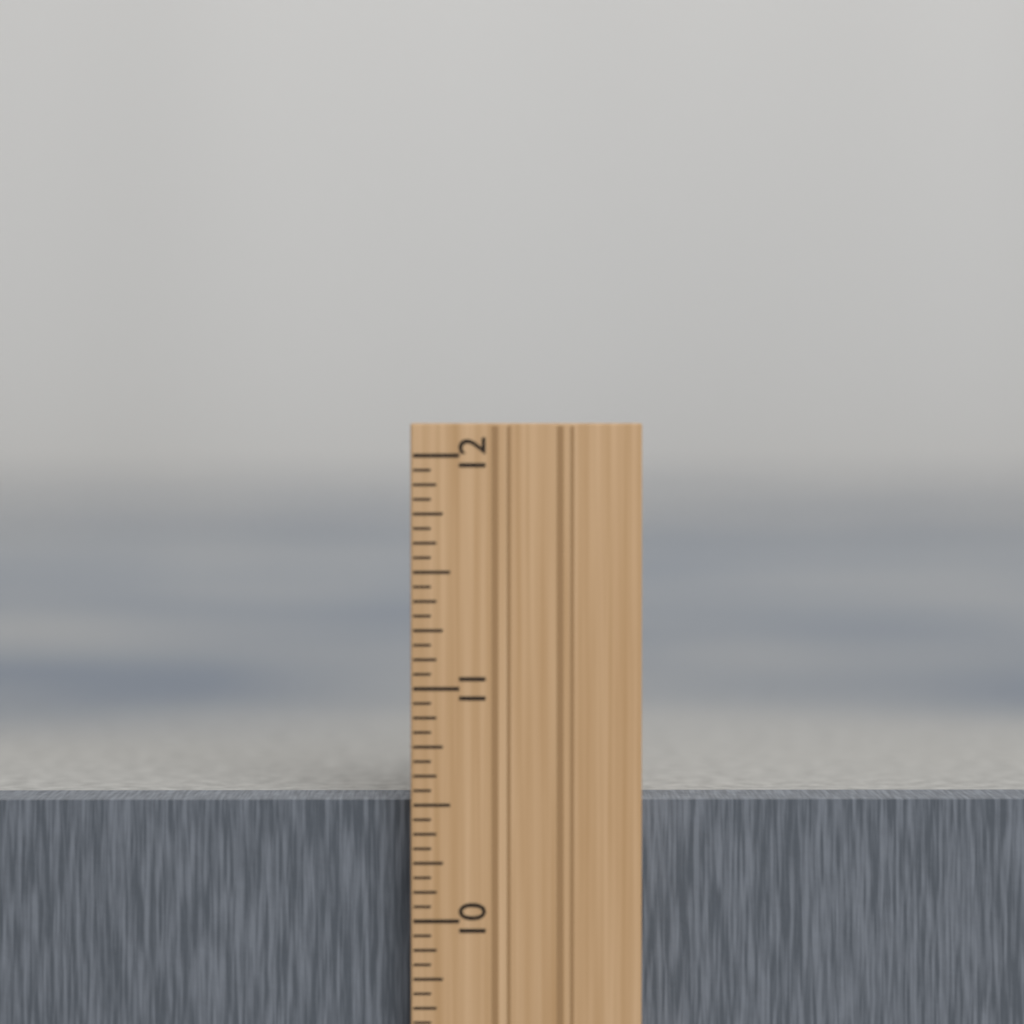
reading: 10.5000 in
